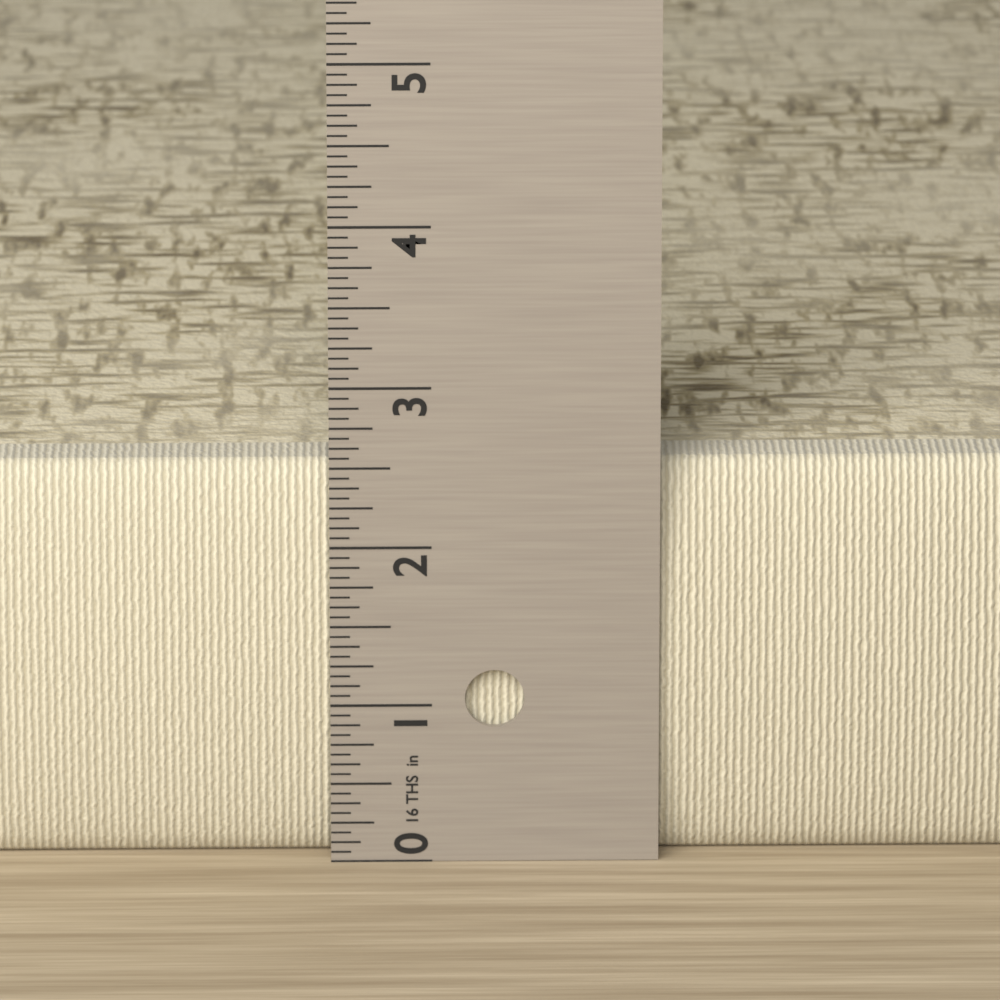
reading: 2.5000 in
